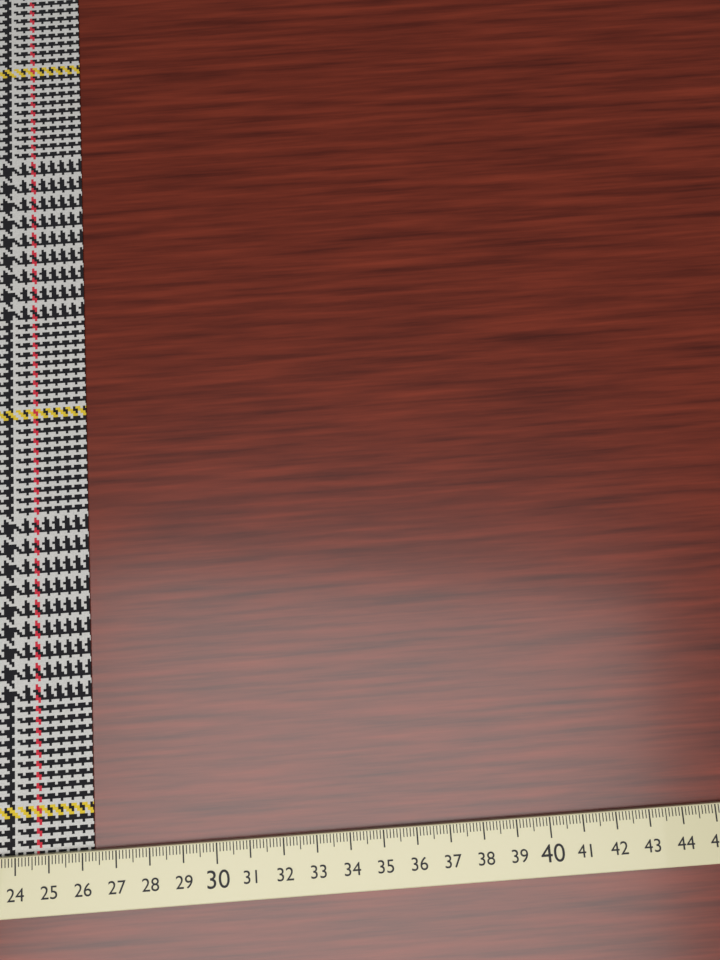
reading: 26.3 cm
